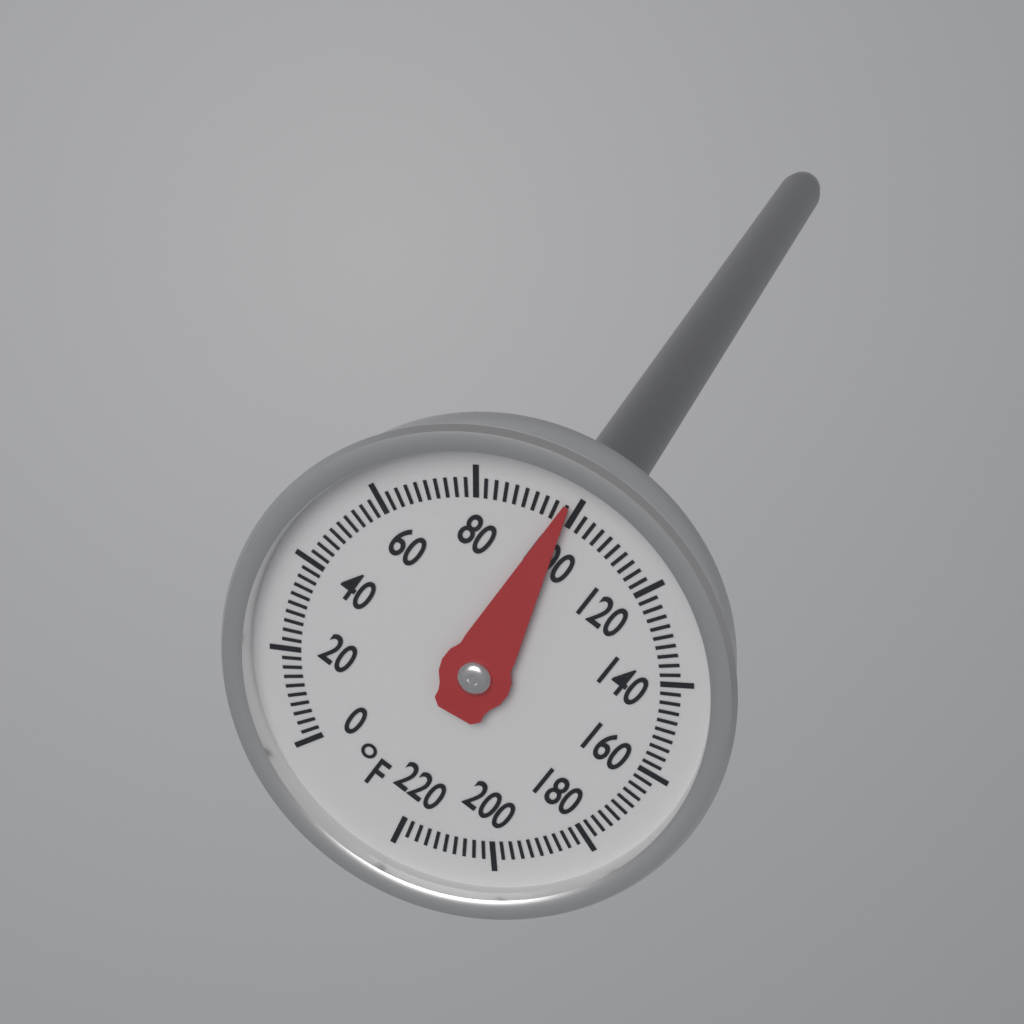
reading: 98 °F
